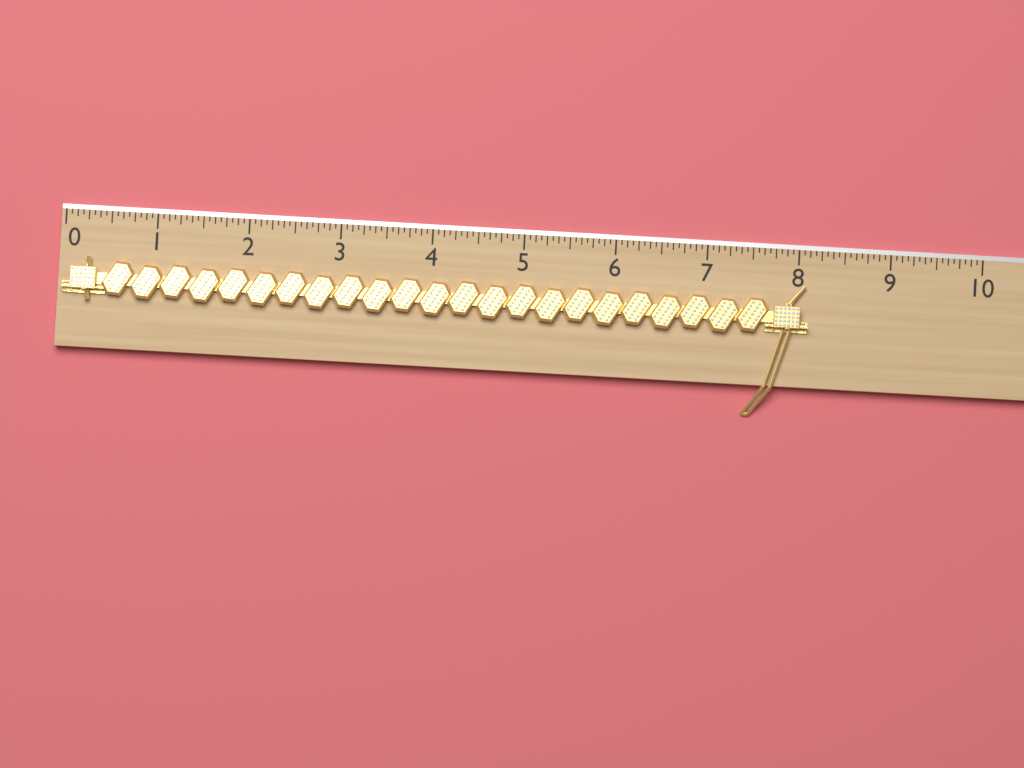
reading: 8.1250 (no unit)
